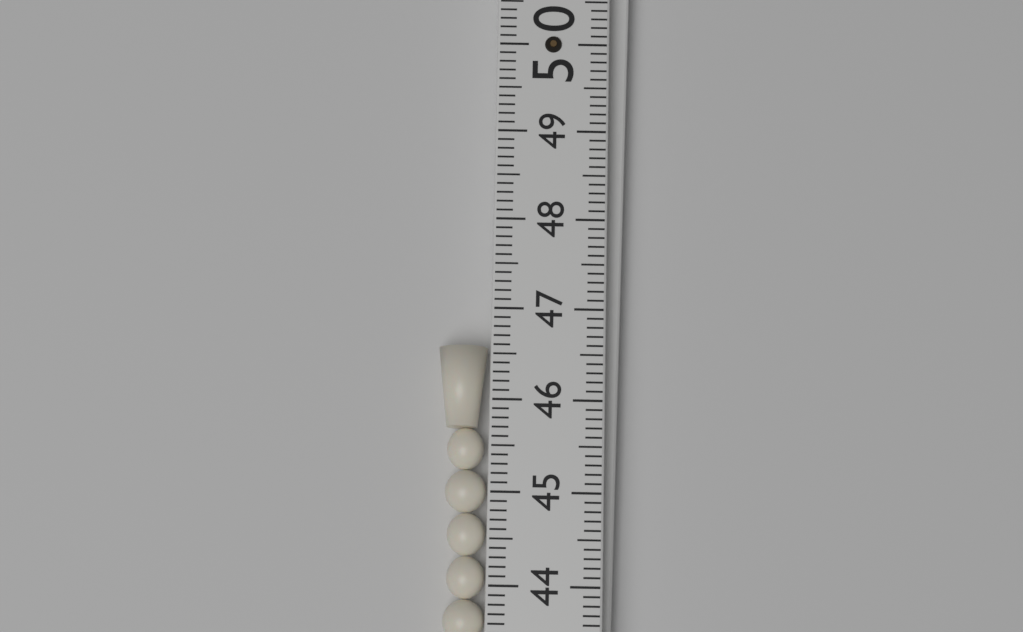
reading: 46.6 (no unit)
